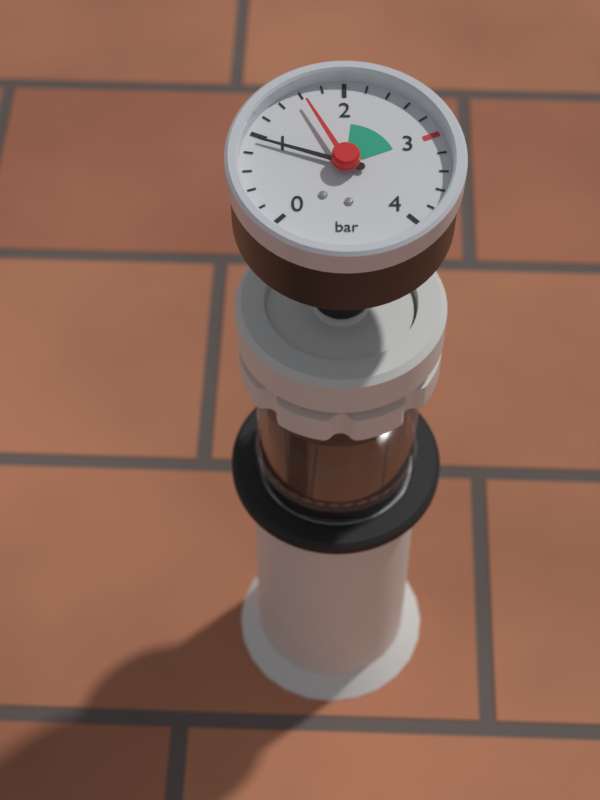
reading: 0.95 bar
